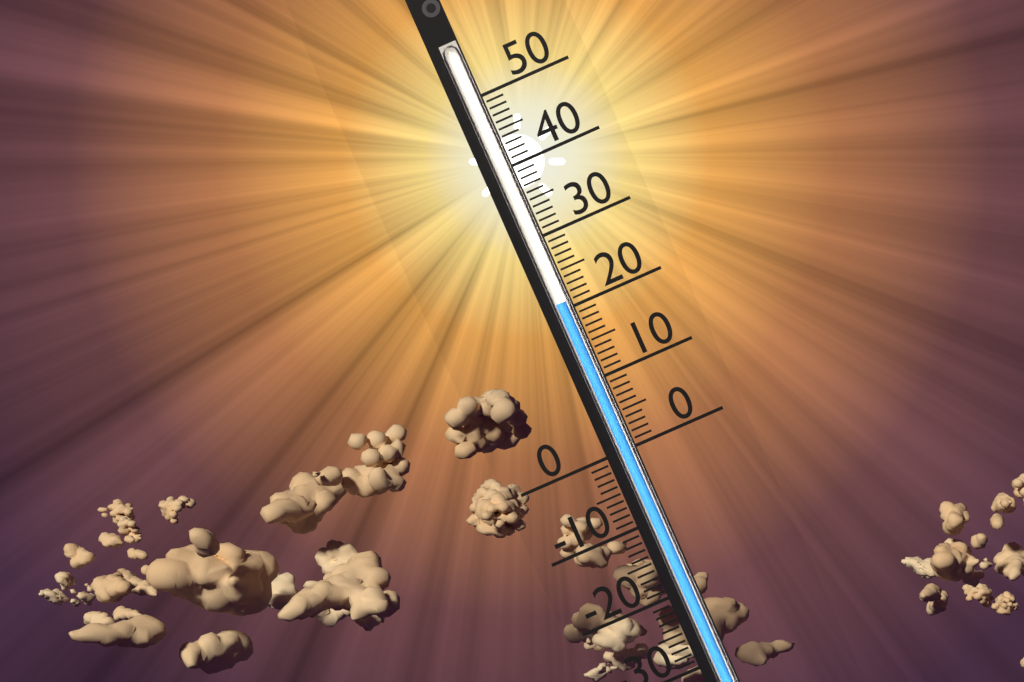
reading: 21 (no unit)
